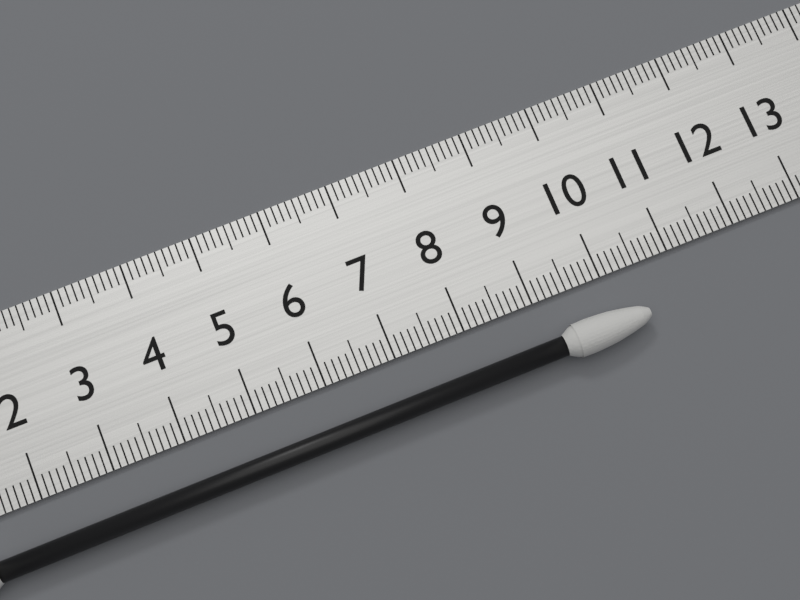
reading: 10.4 cm
